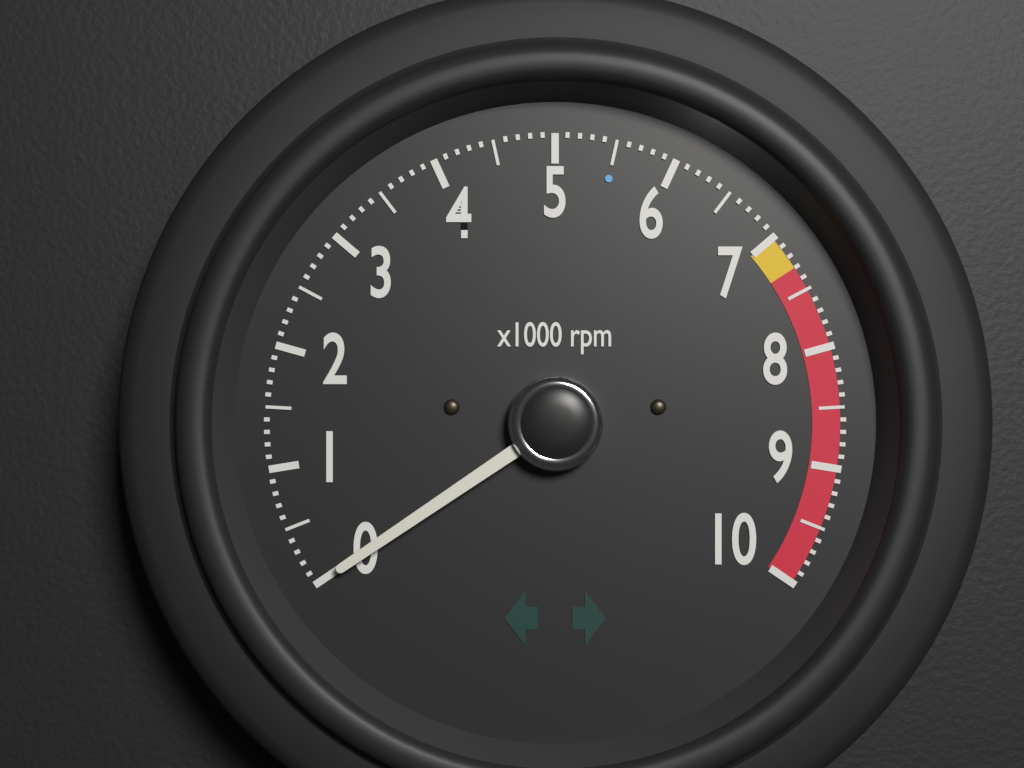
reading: 0 rpm
